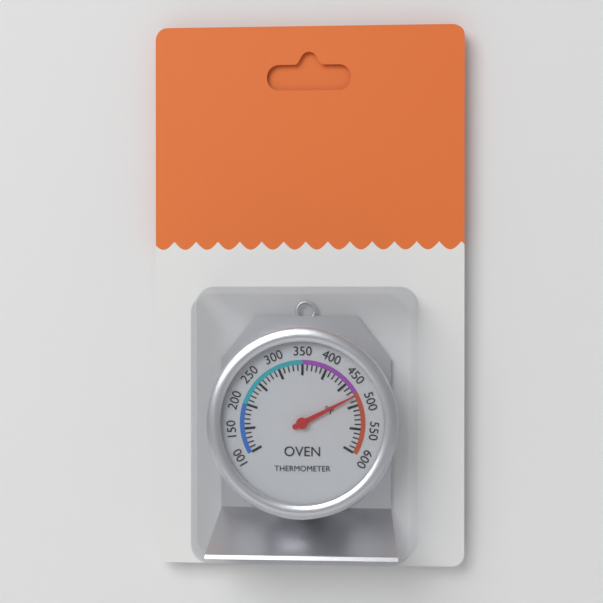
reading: 480 °F
